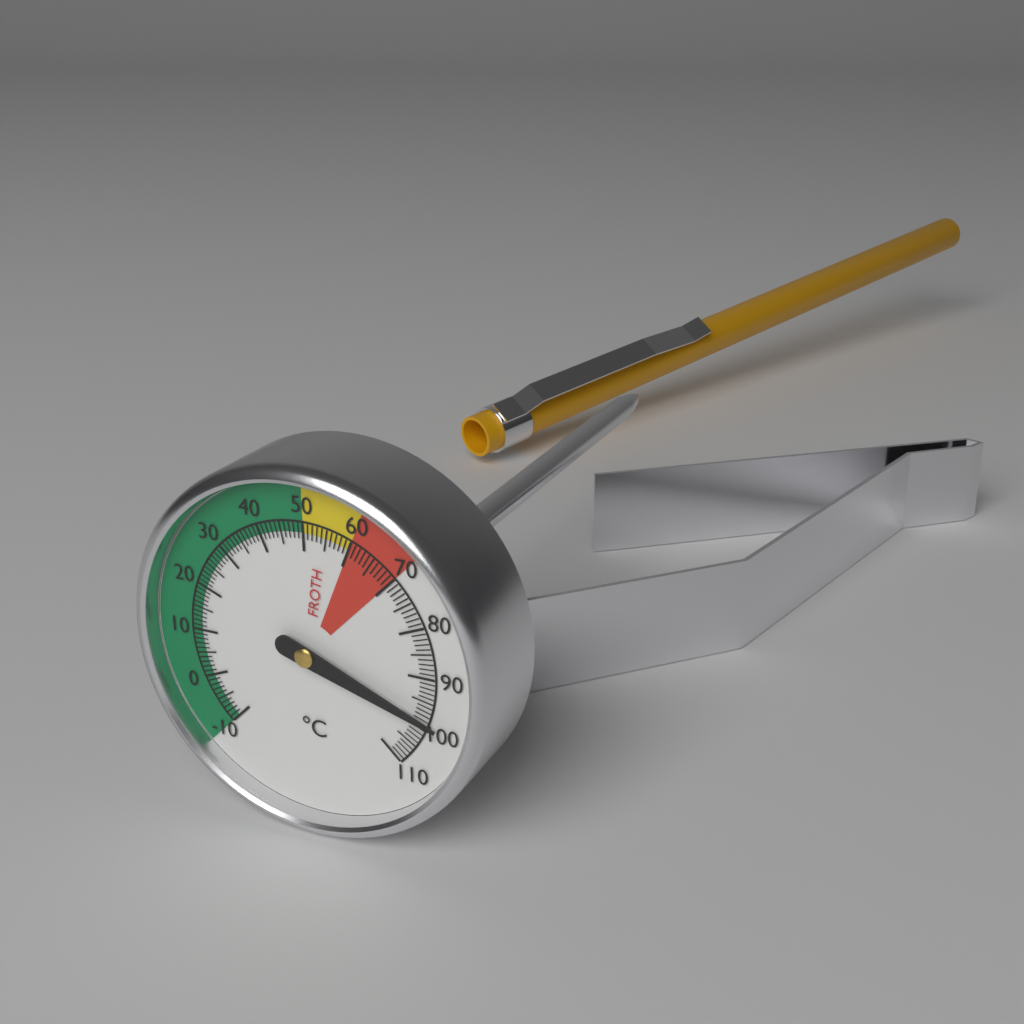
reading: 99 °C
